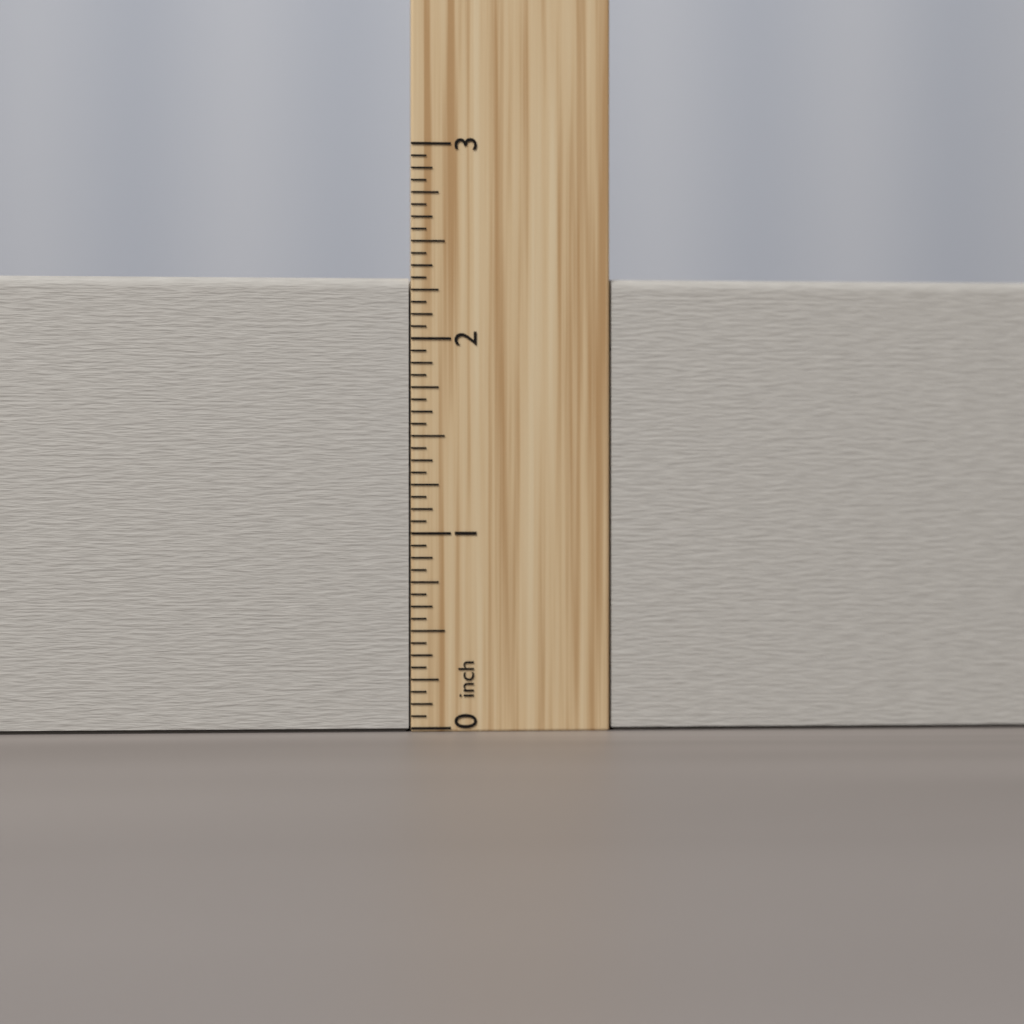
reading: 2.3125 inch
